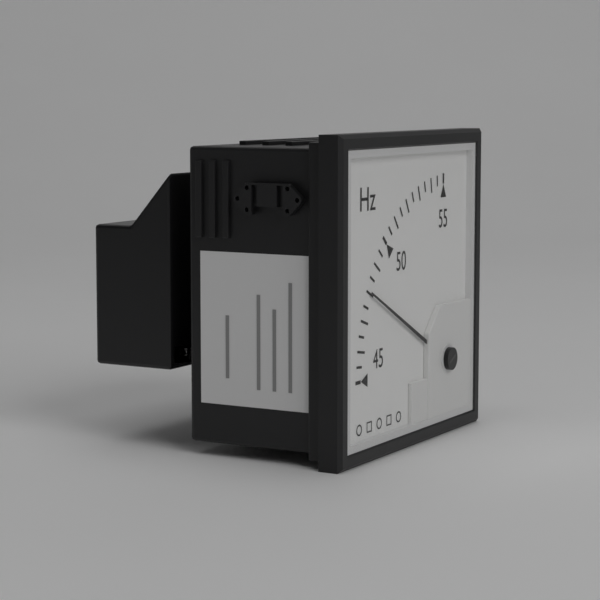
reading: 48.0 Hz
